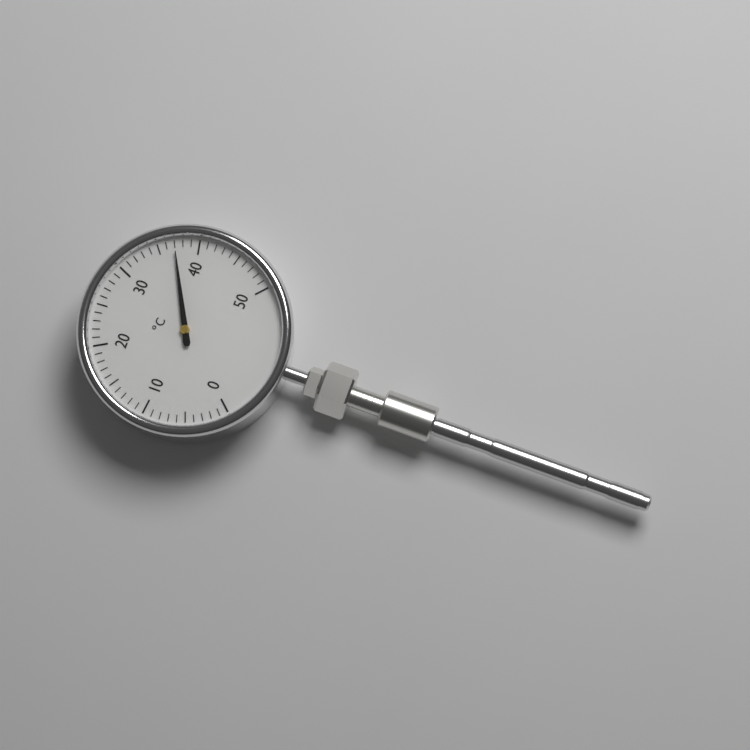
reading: 37 °C
